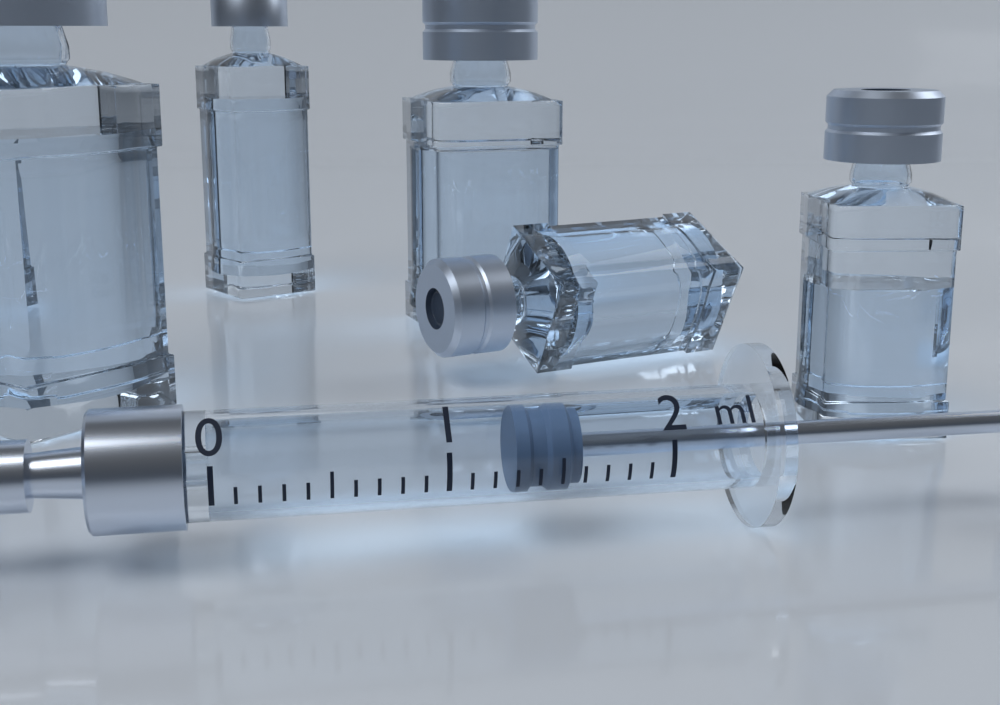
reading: 1.3 ml
